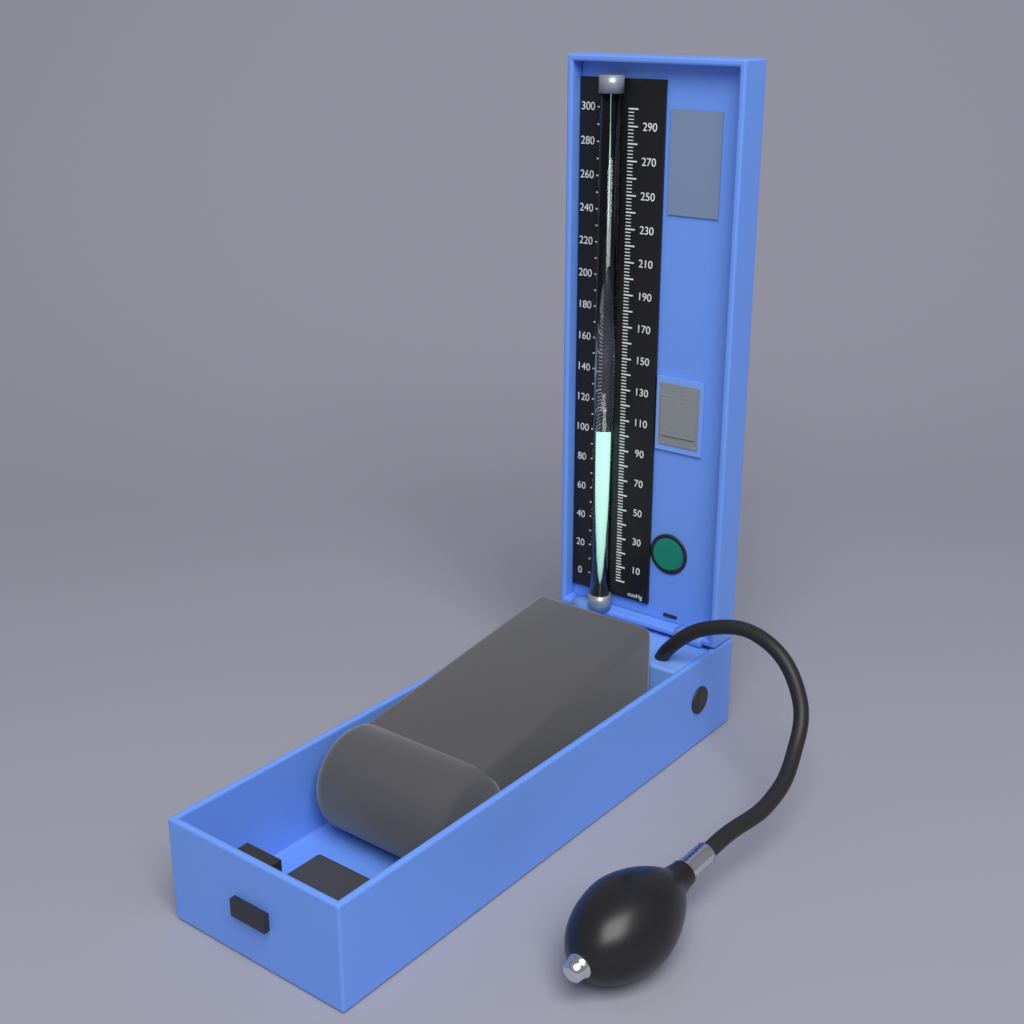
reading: 104 mmHg
